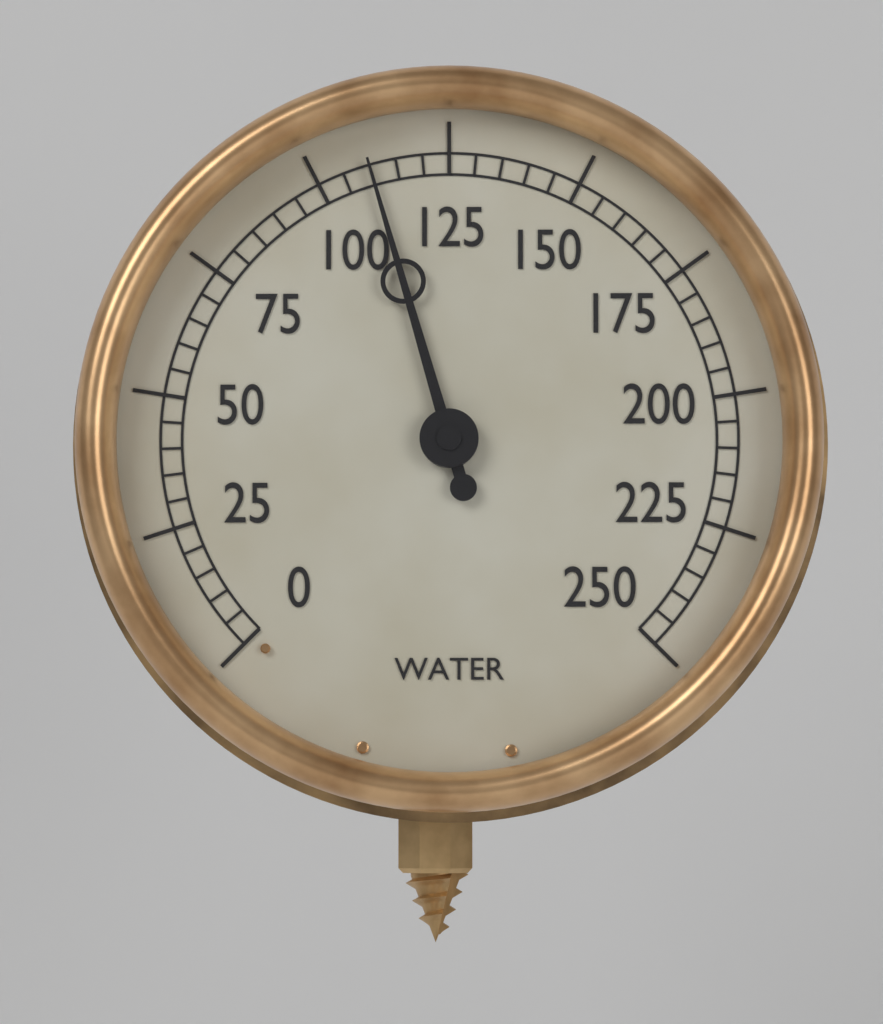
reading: 110 (no unit)
